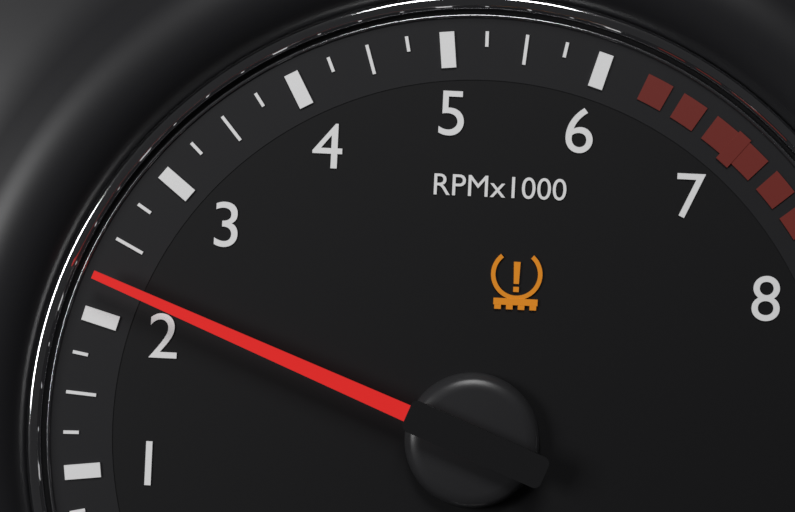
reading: 2.25 RPM x1000
